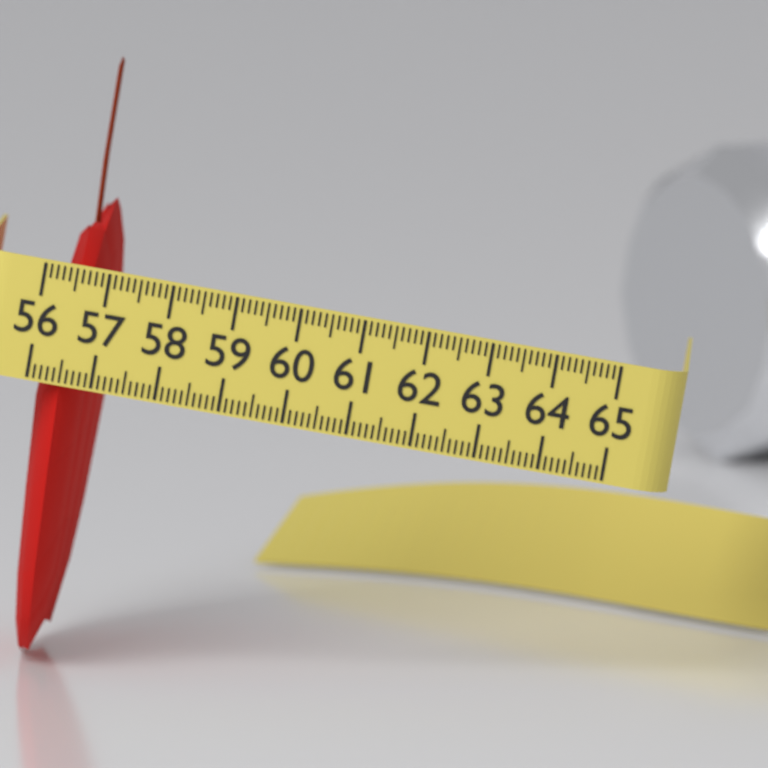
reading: 57.0 (no unit)
